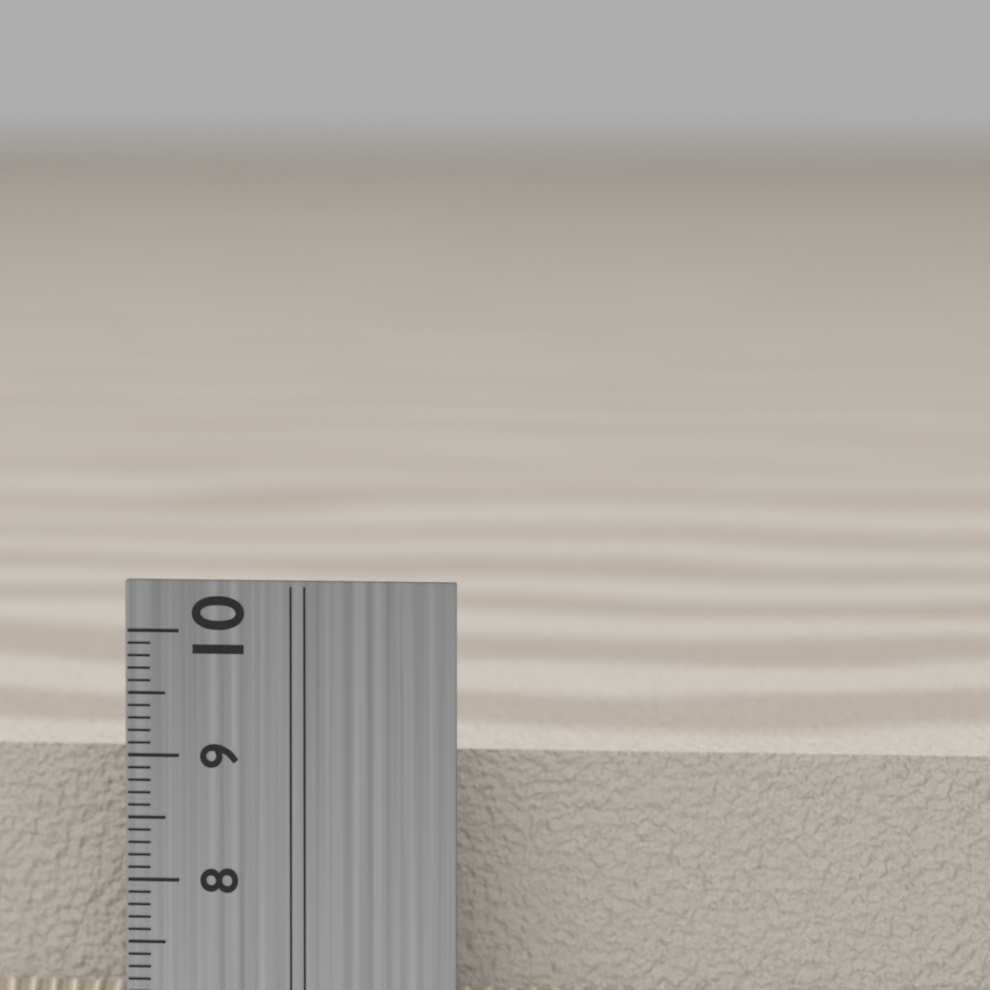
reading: 8.9 cm
